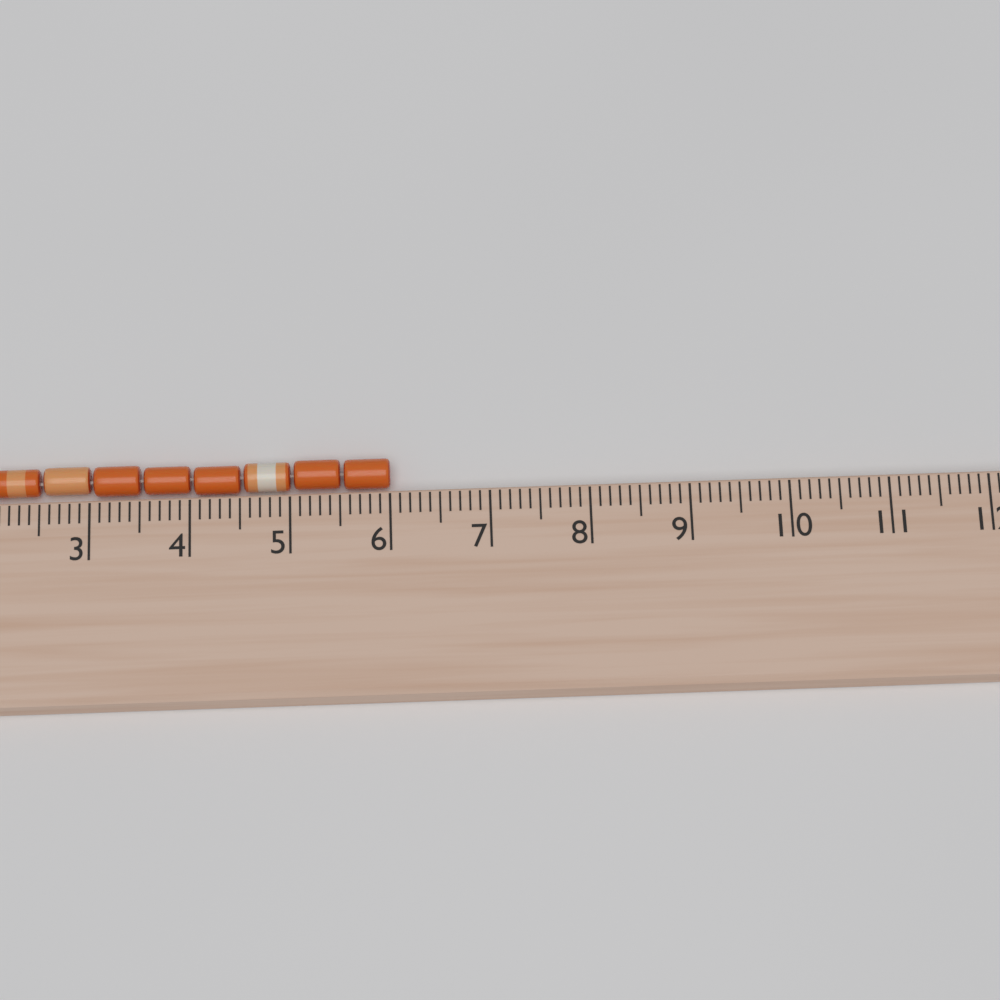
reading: 6.0 cm
